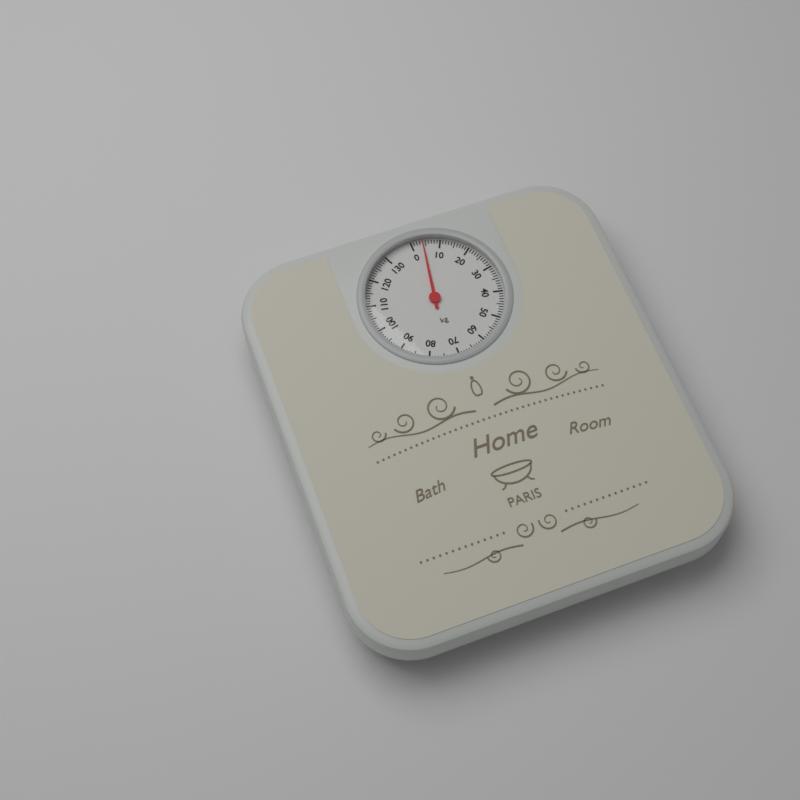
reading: 4 kg
